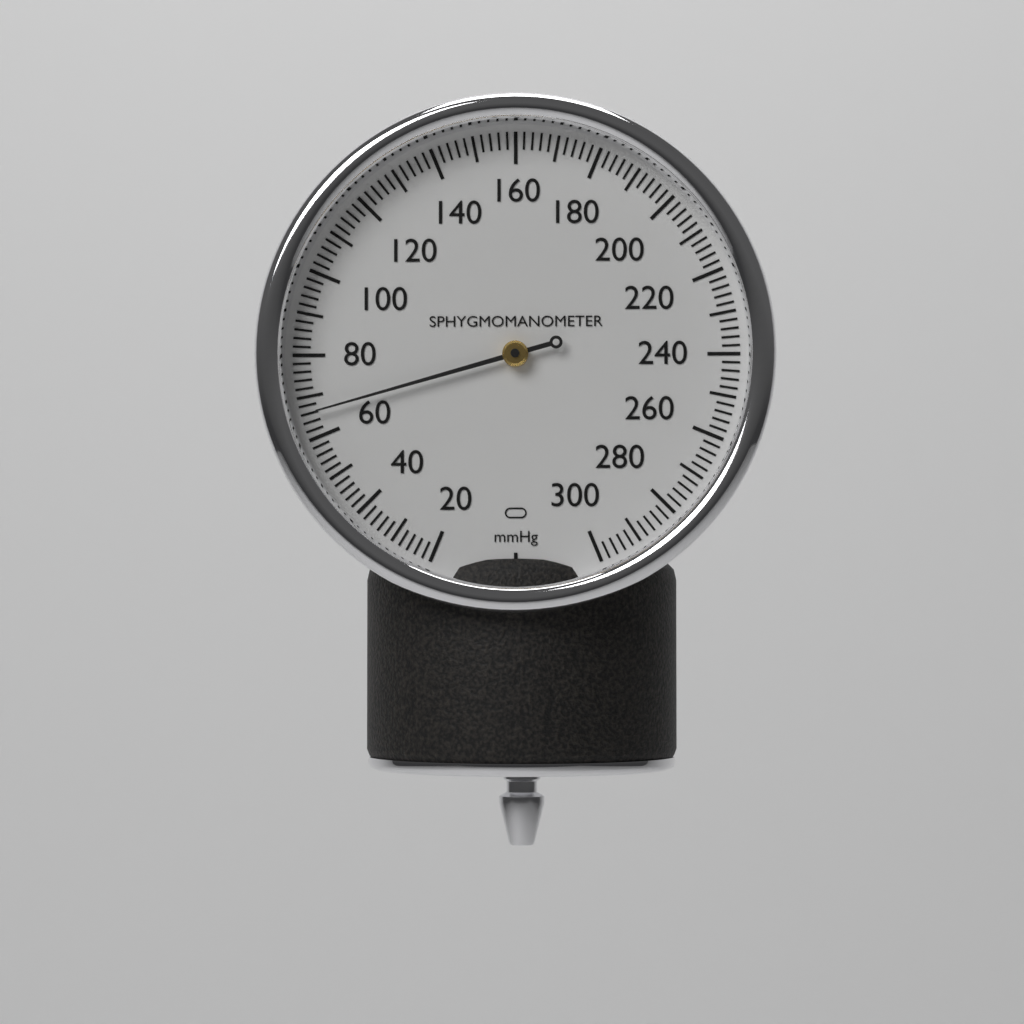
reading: 66 mmHg
